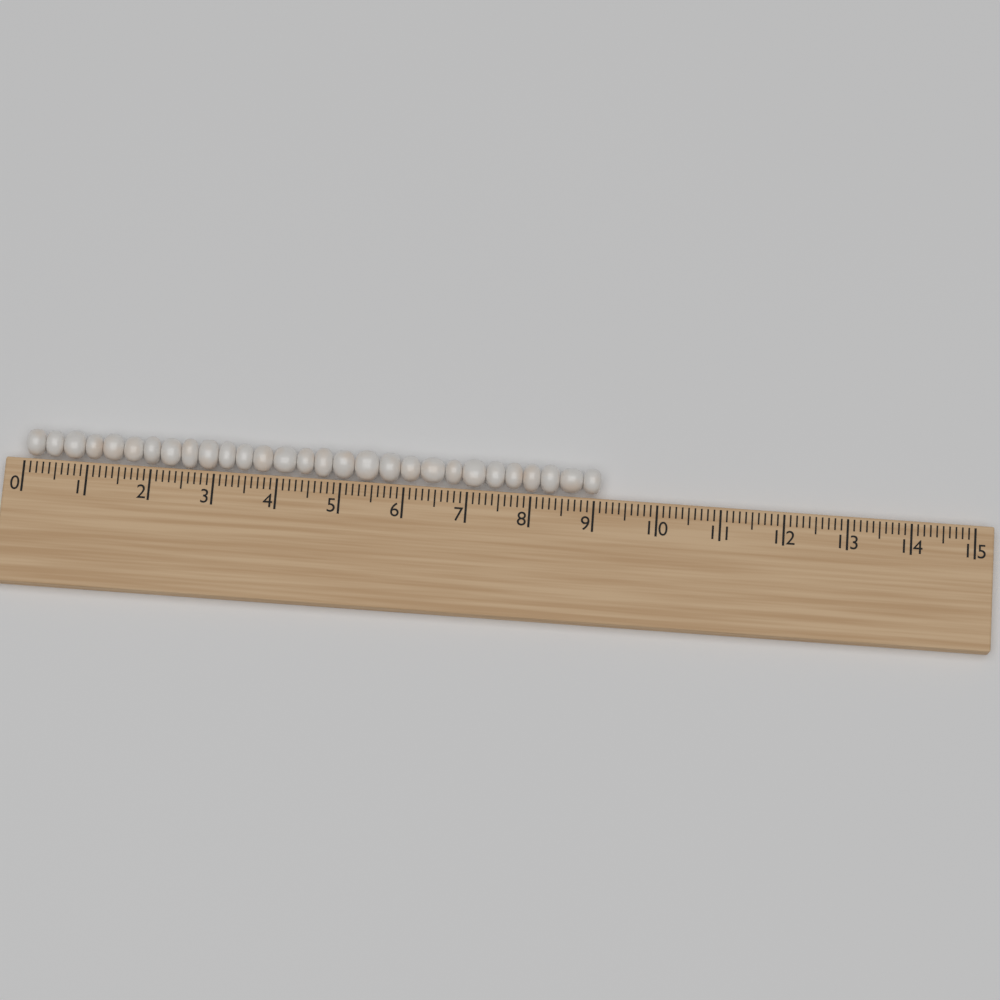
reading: 9.1 (no unit)
